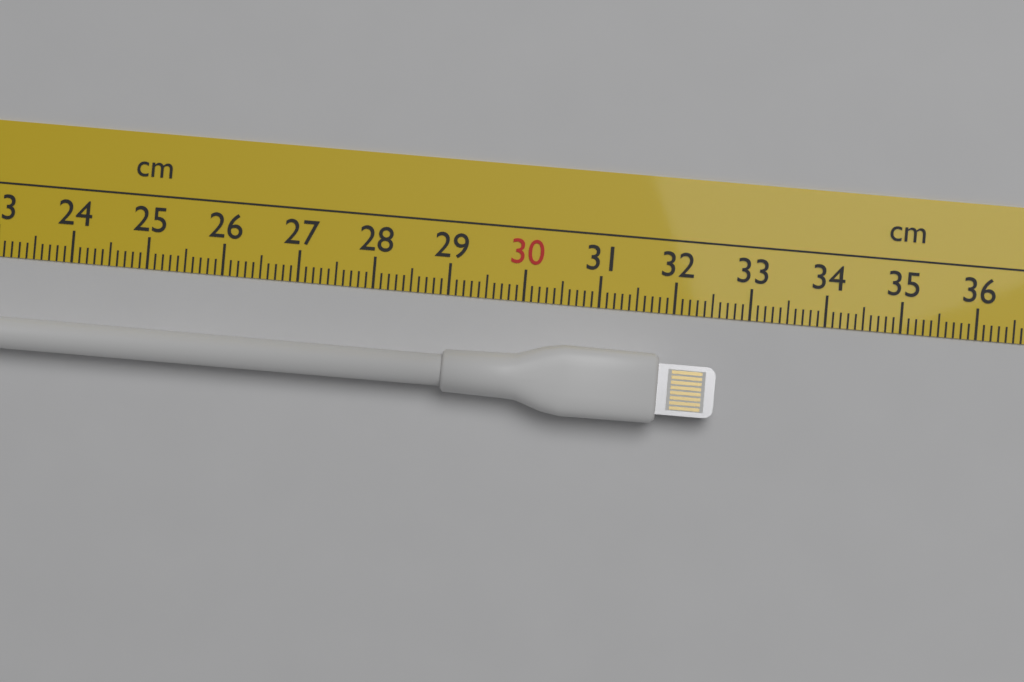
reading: 32.6 cm
